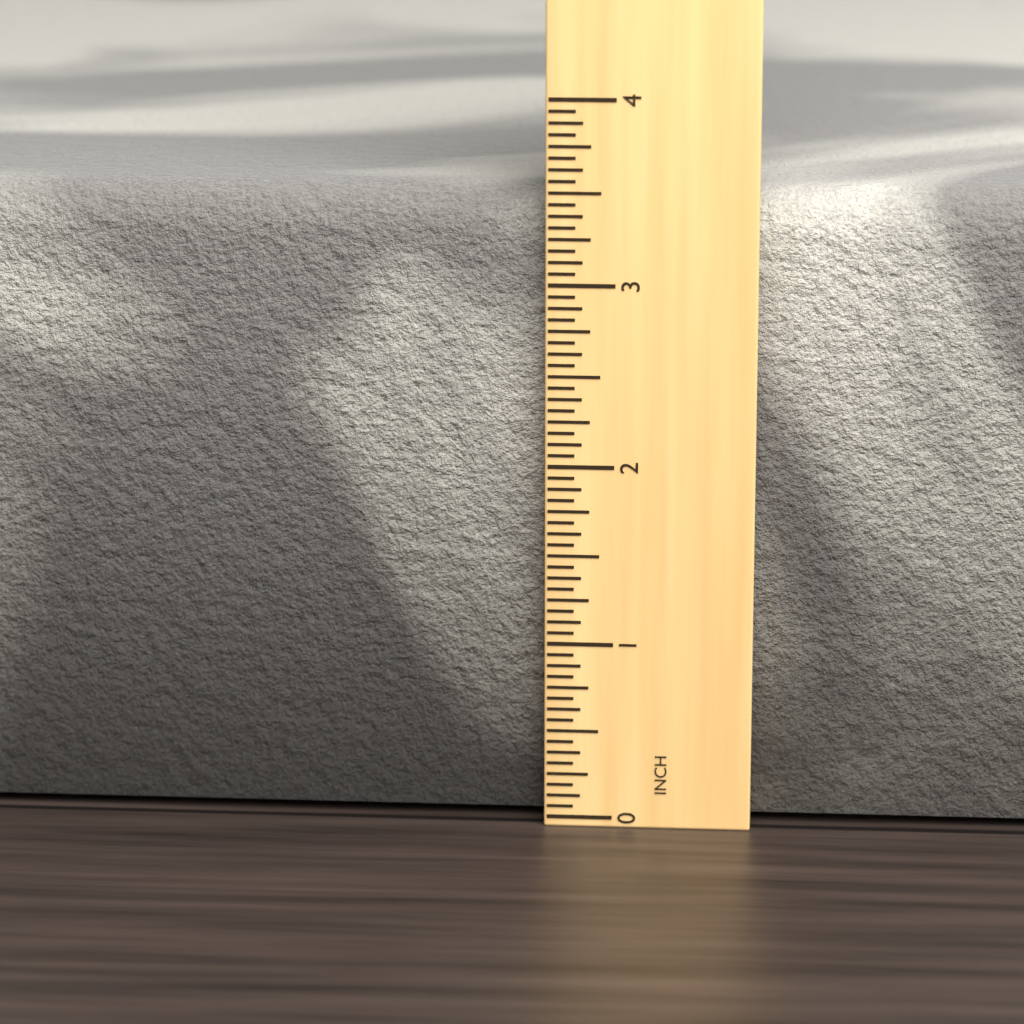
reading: 3.5000 in
